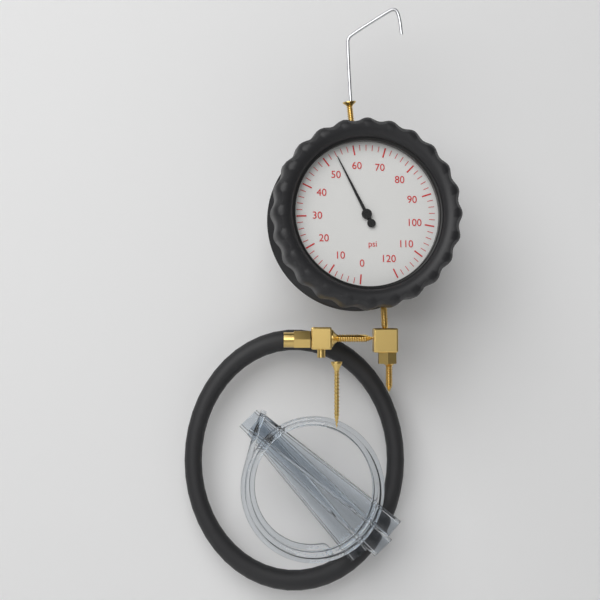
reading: 54 psi
